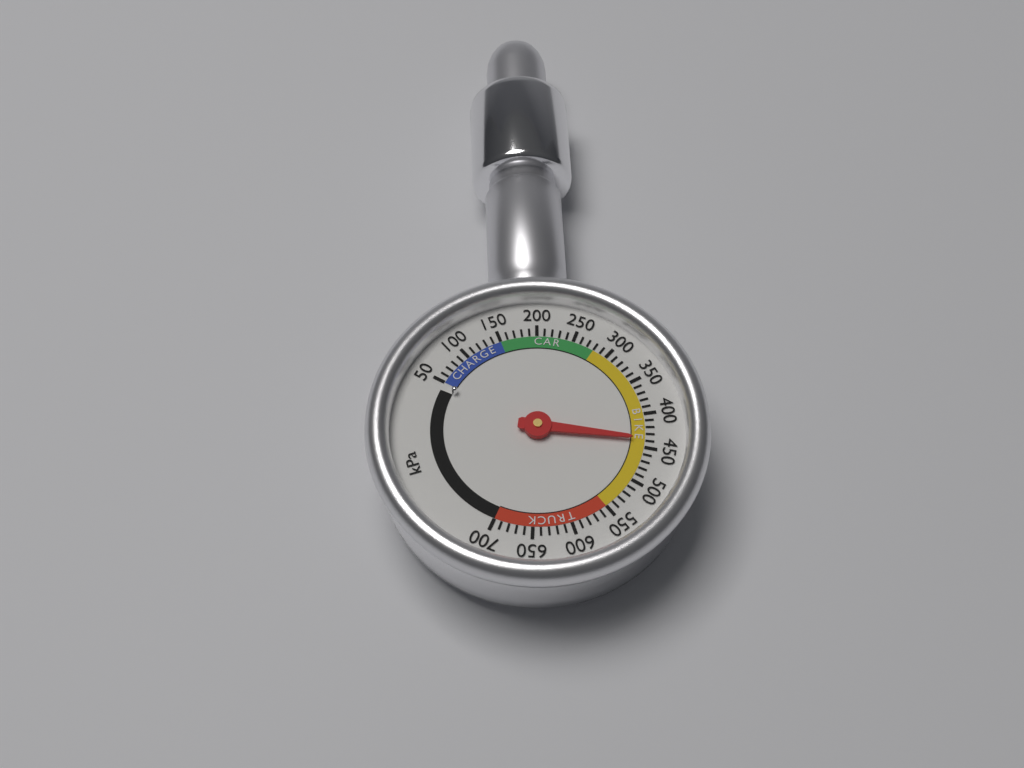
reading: 440 kPa
